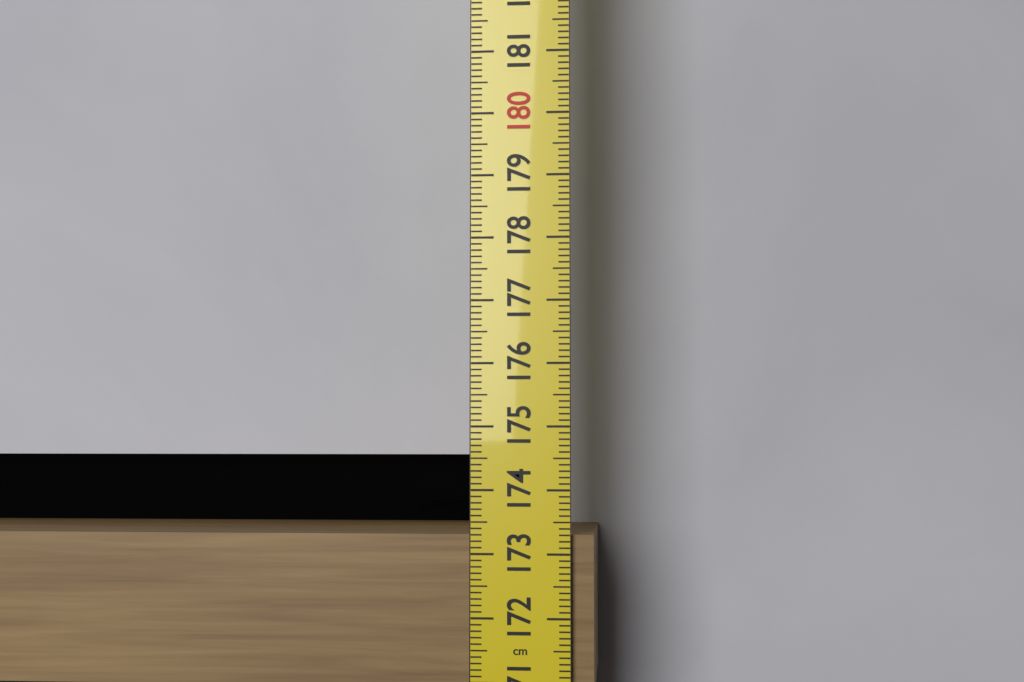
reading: 173.3 cm
